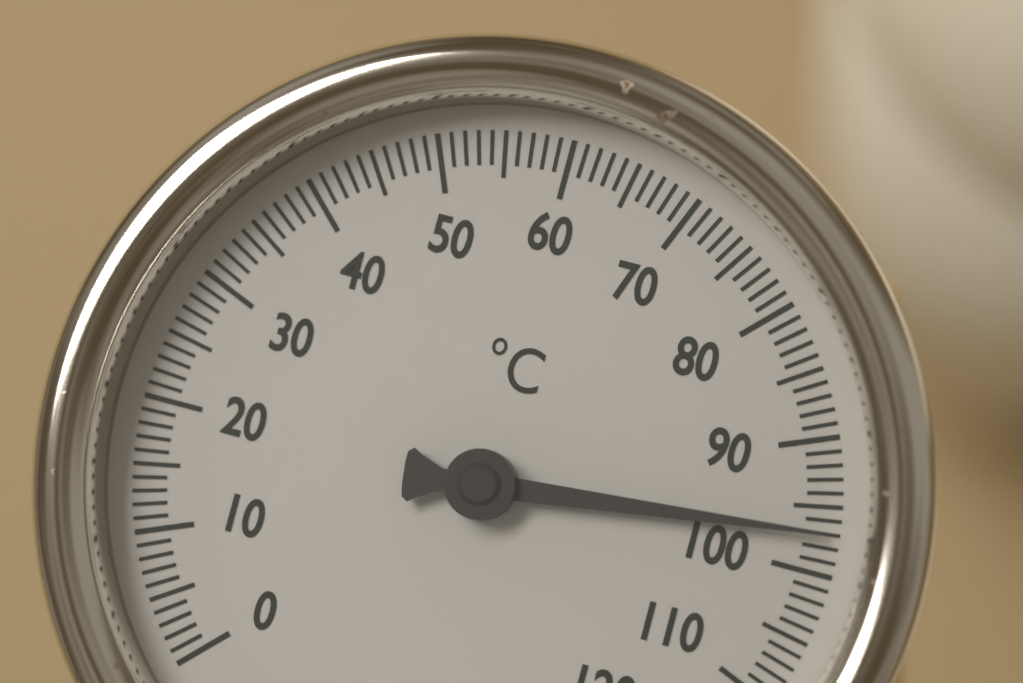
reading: 97 °C
